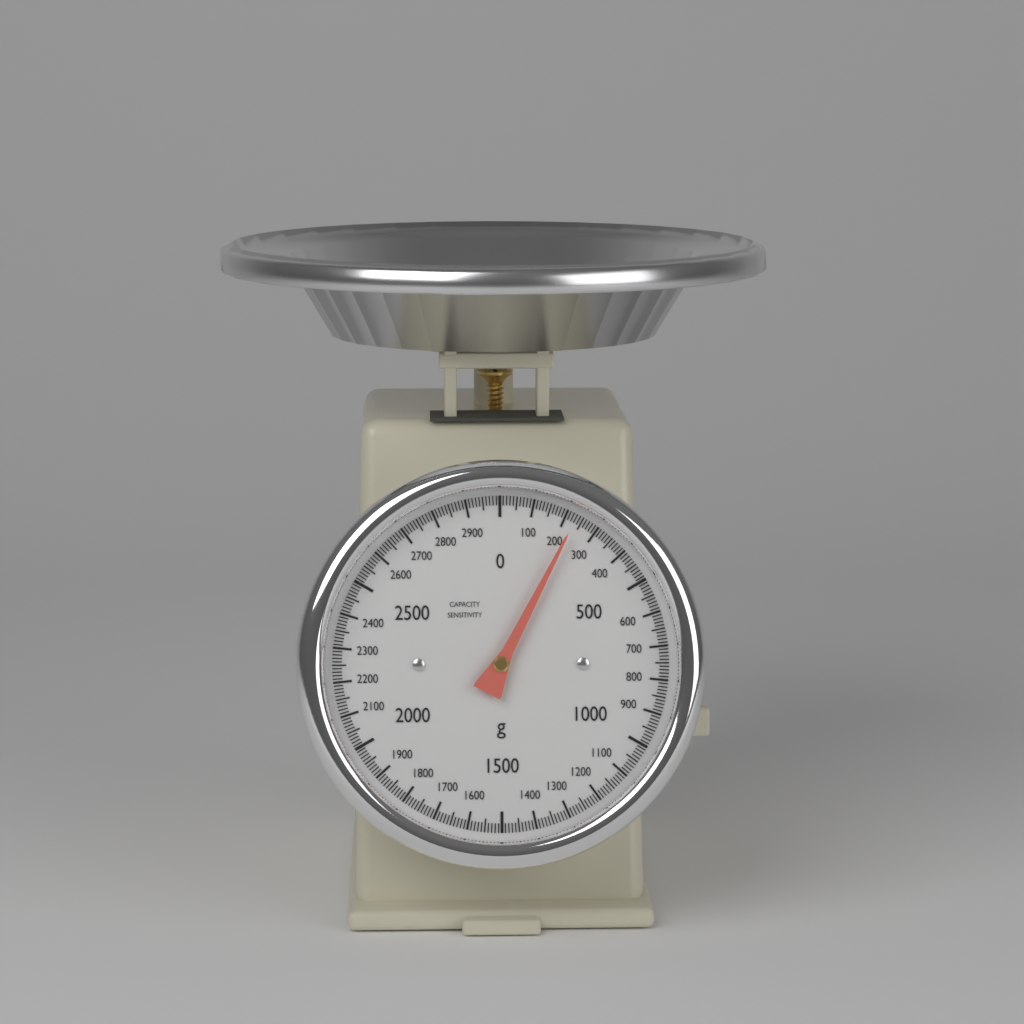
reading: 230 g
